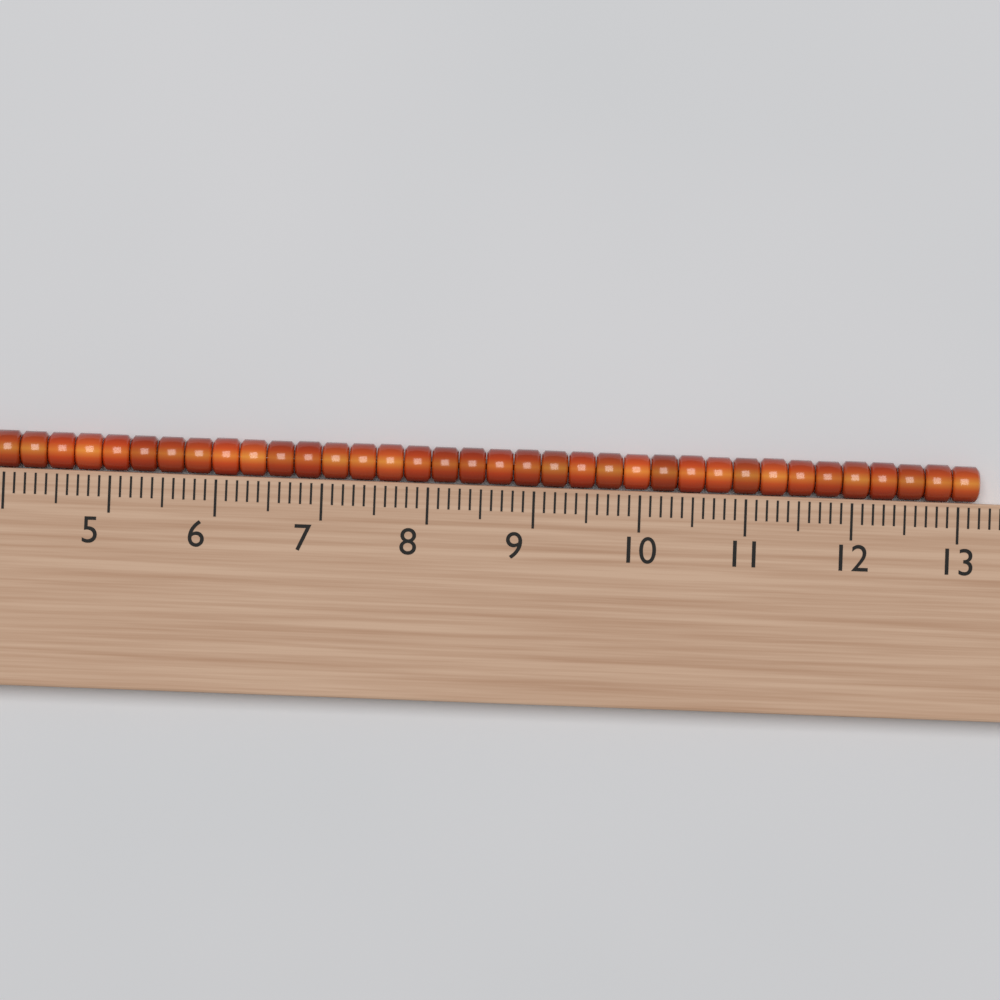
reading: 13.2 (no unit)
